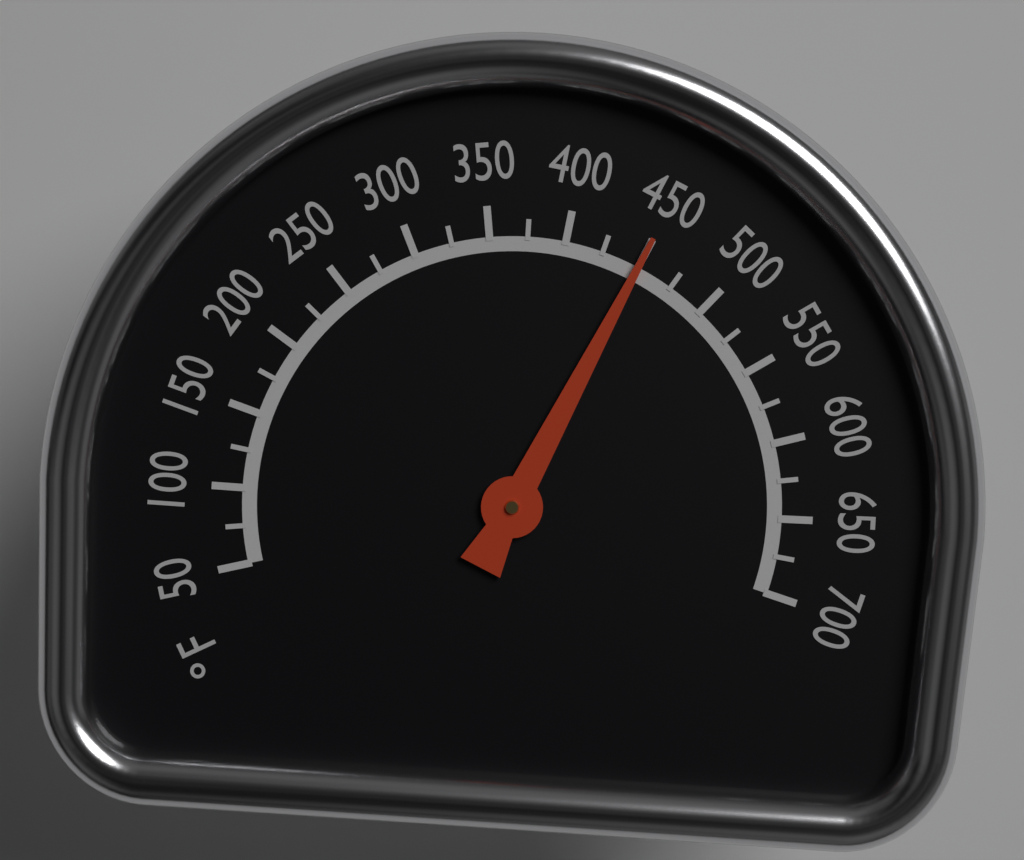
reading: 450 °F
